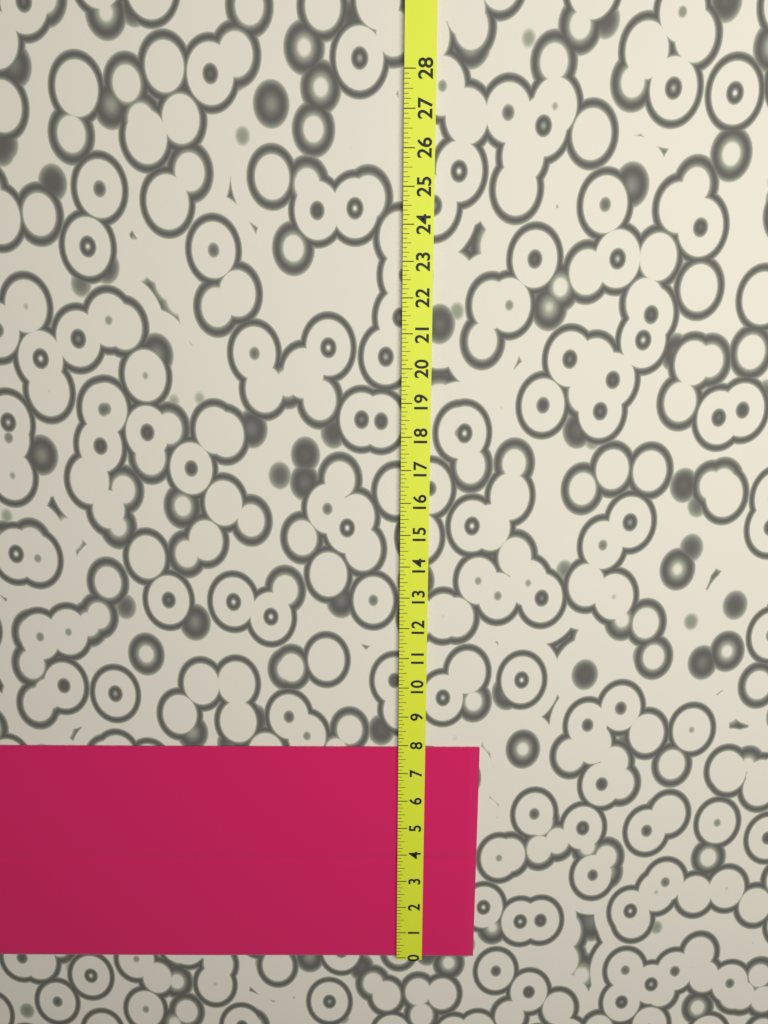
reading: 7.875 (no unit)
